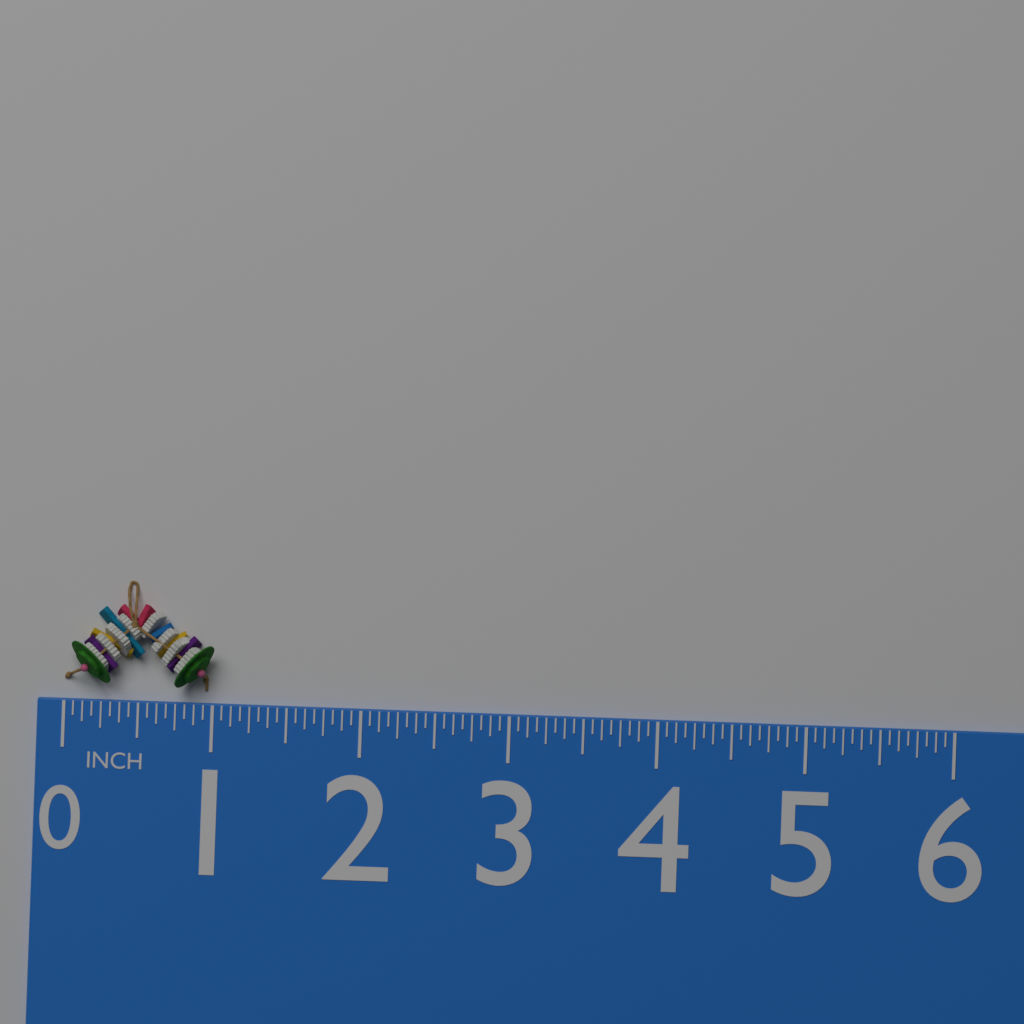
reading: 1.0000 in
